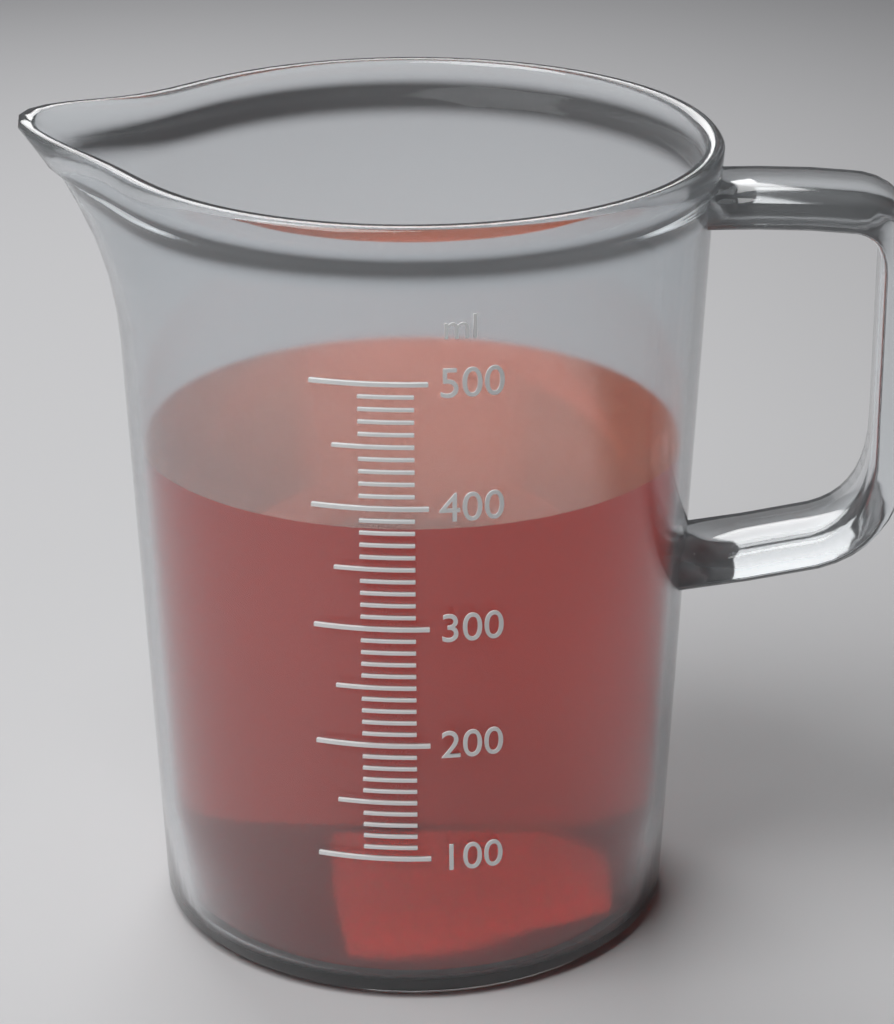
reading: 380 ml
